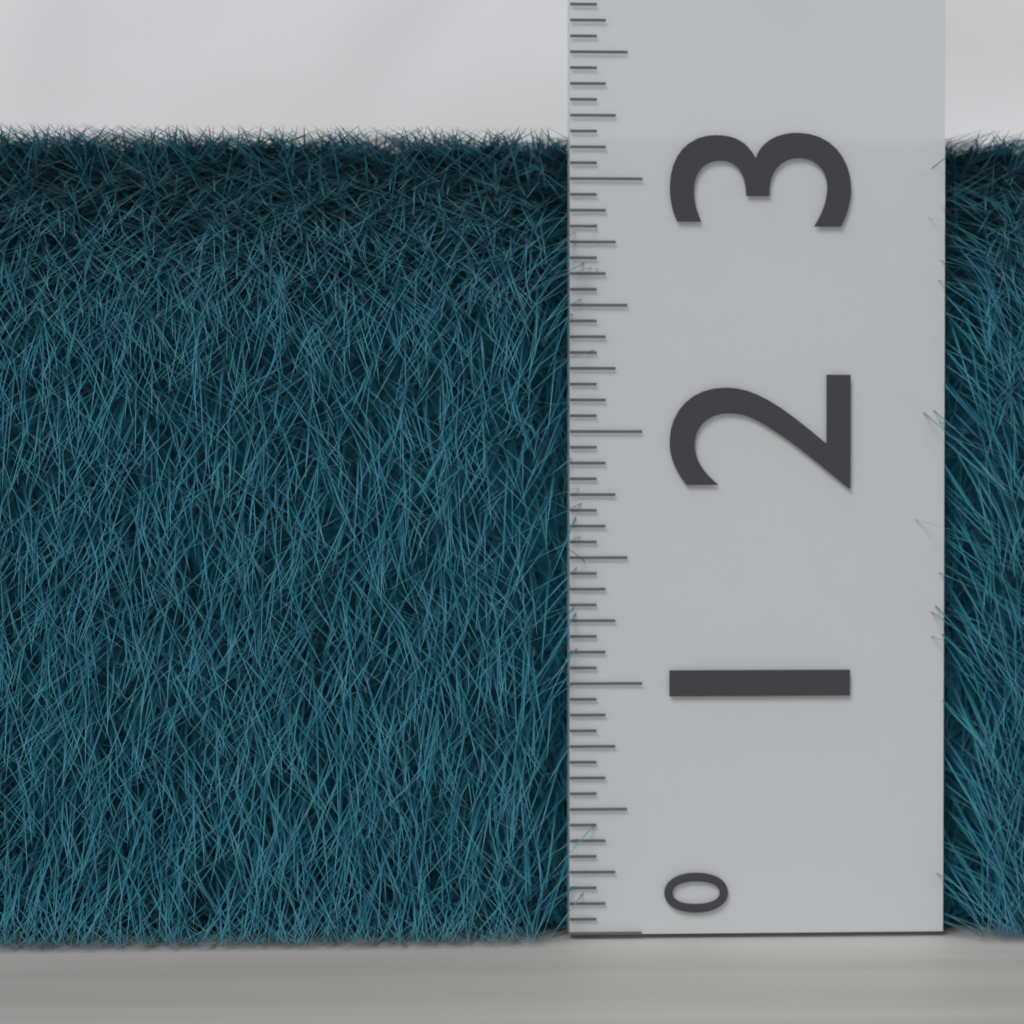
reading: 3.1875 (no unit)
